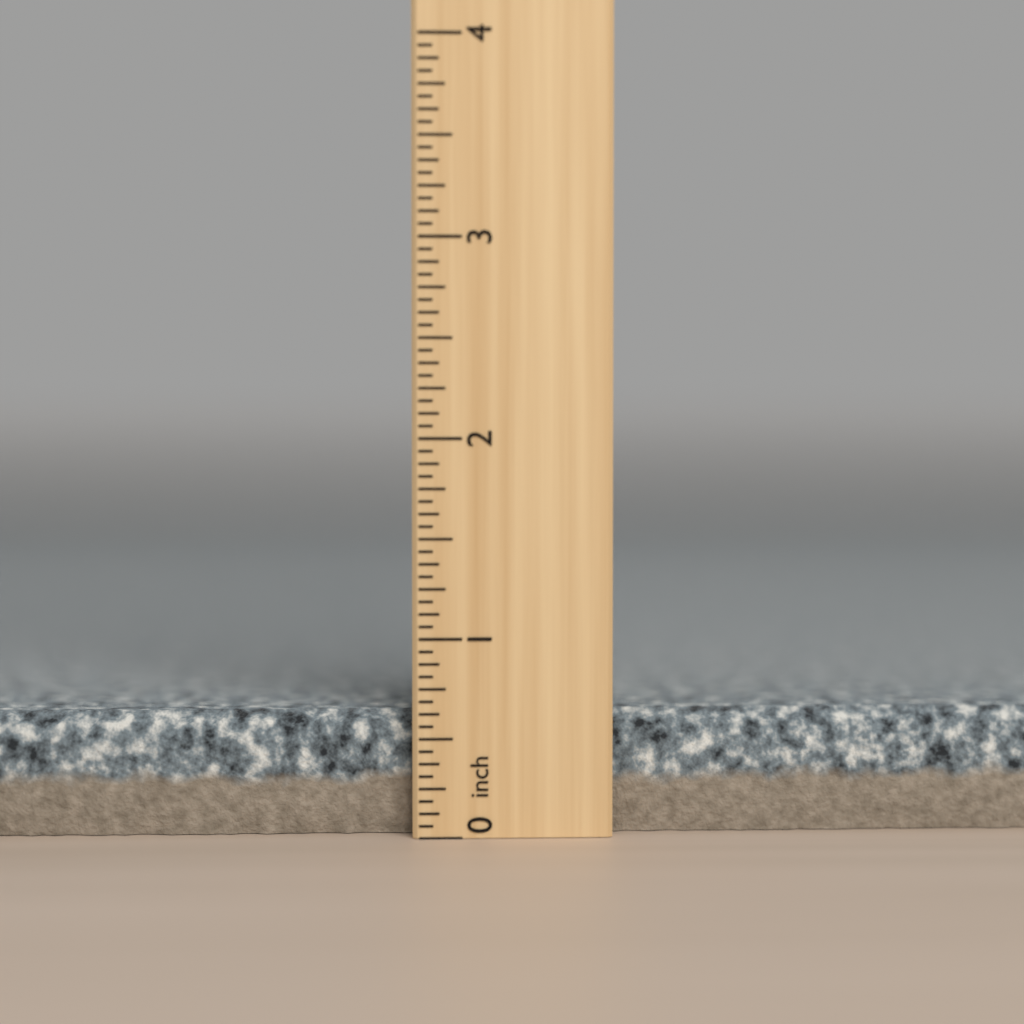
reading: 0.6250 inch
